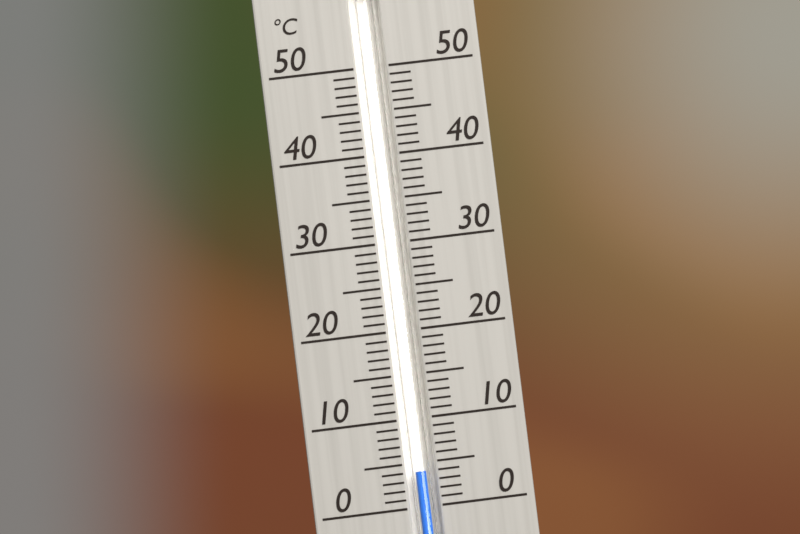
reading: 4 °C
